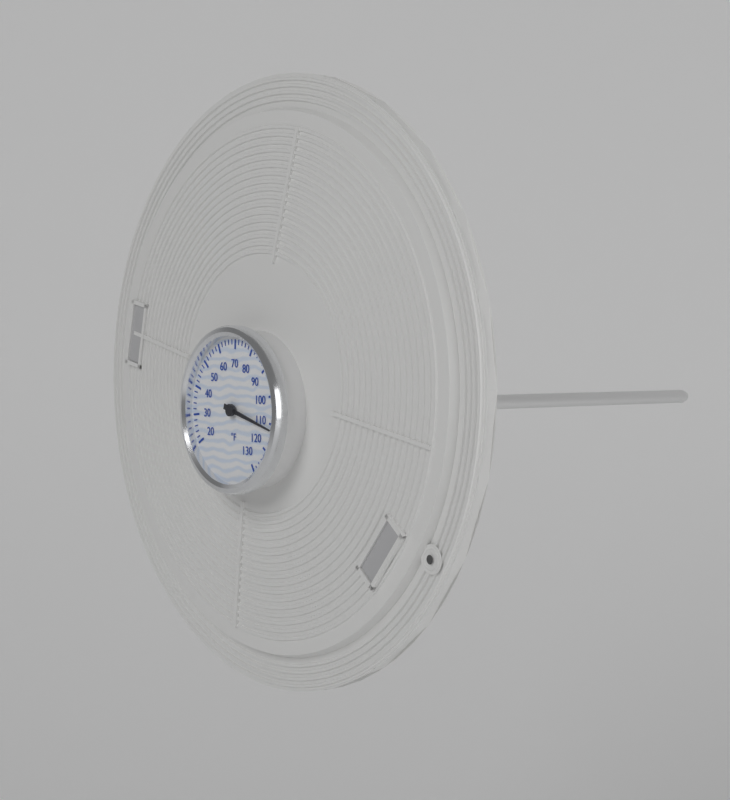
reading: 112 °F
